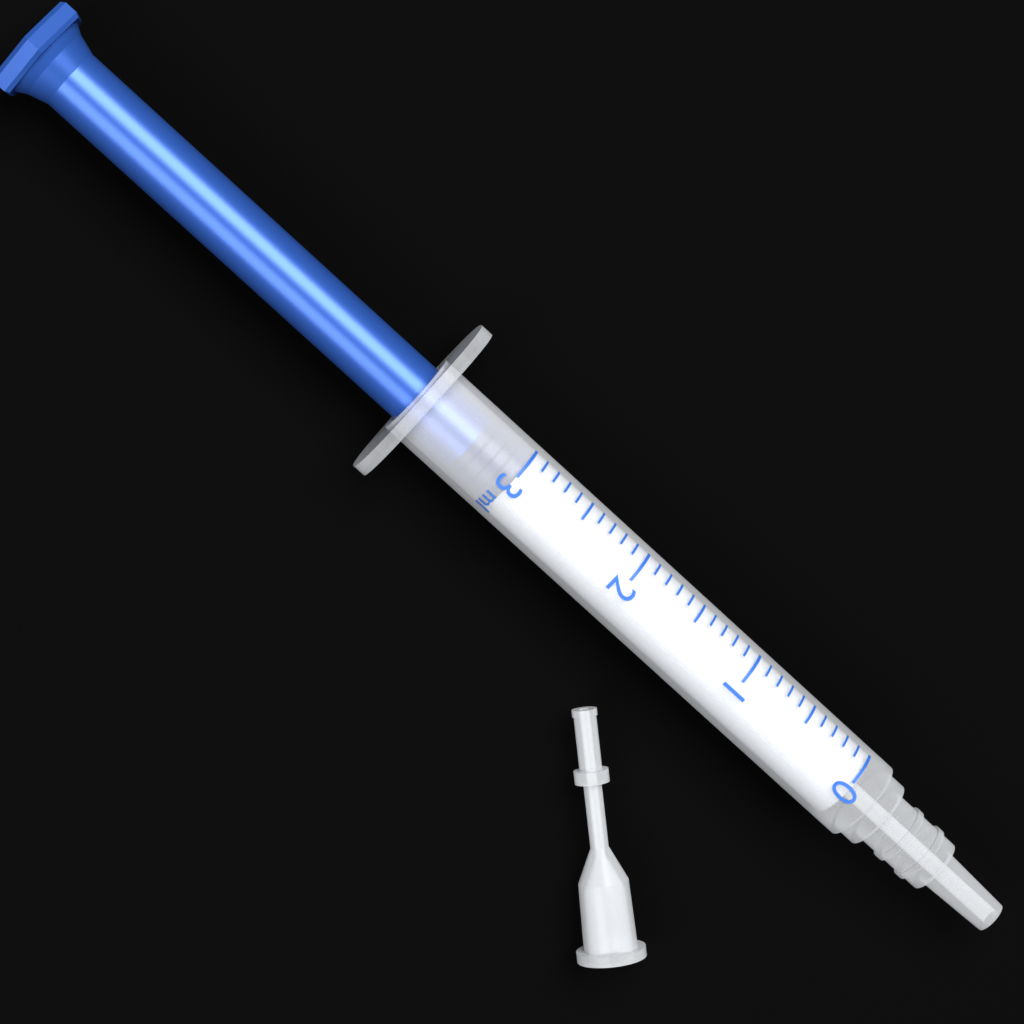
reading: 3.0 ml
